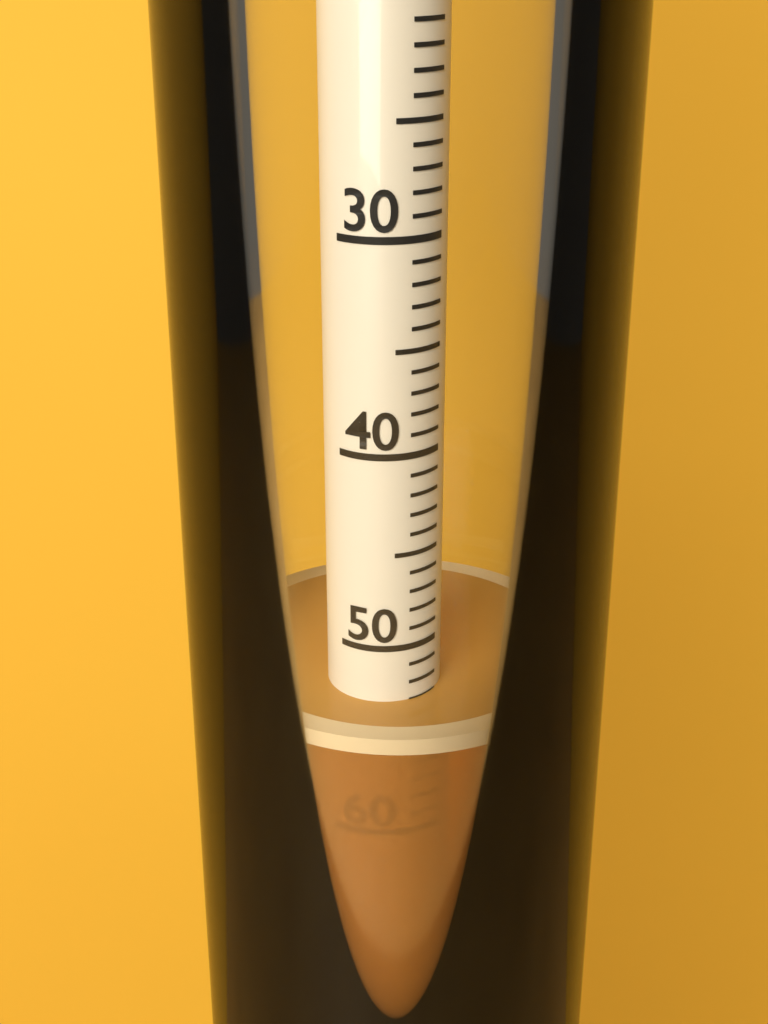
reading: 53 (no unit)
